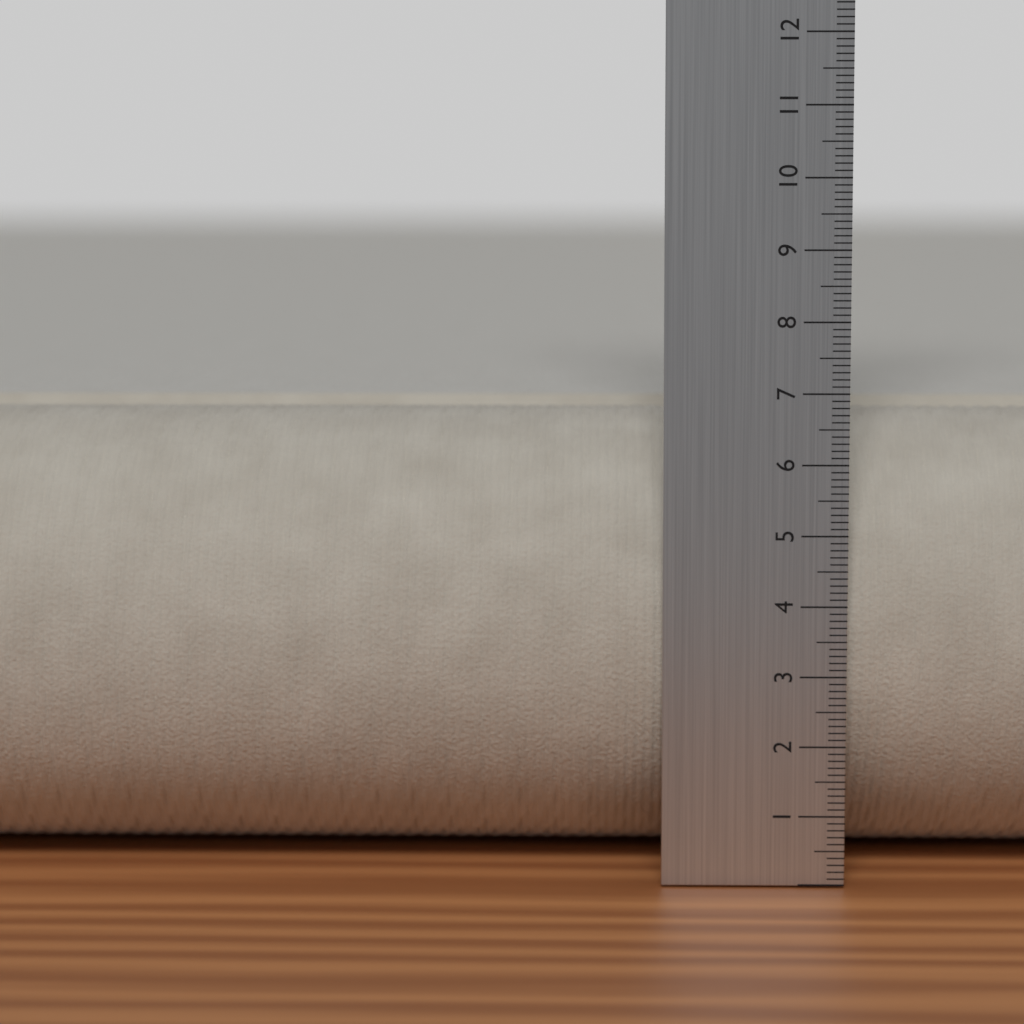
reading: 6.6 cm
